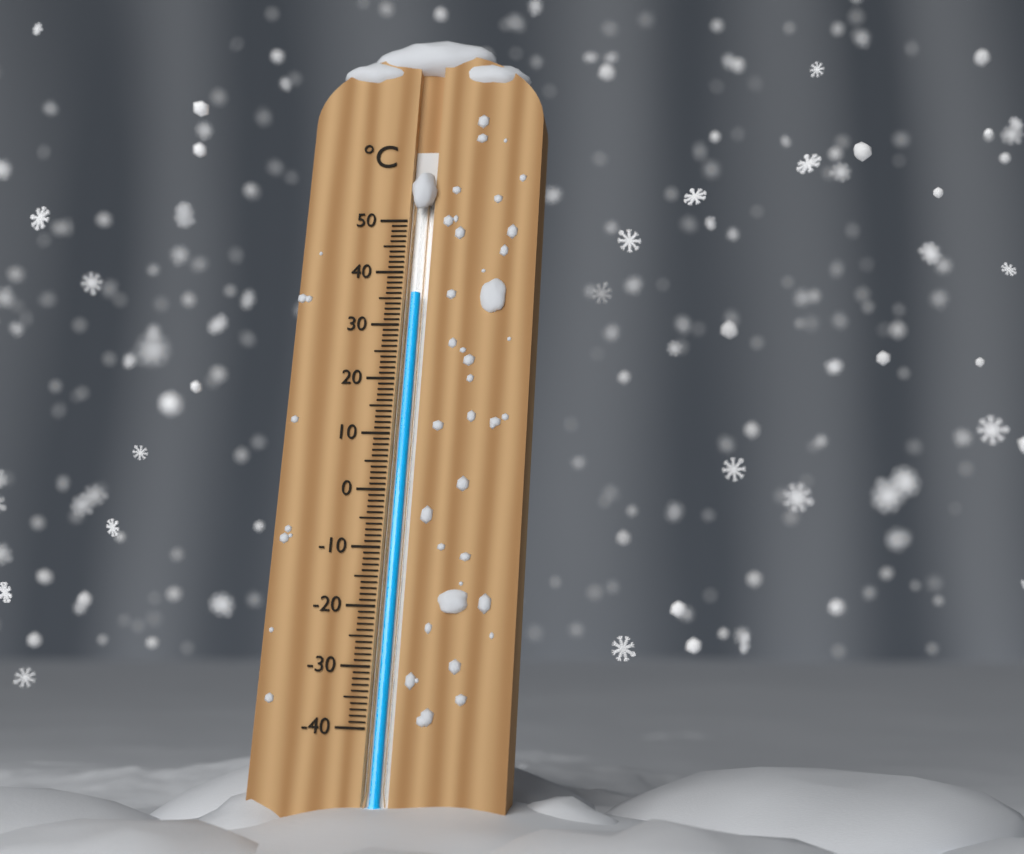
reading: 36 °C
